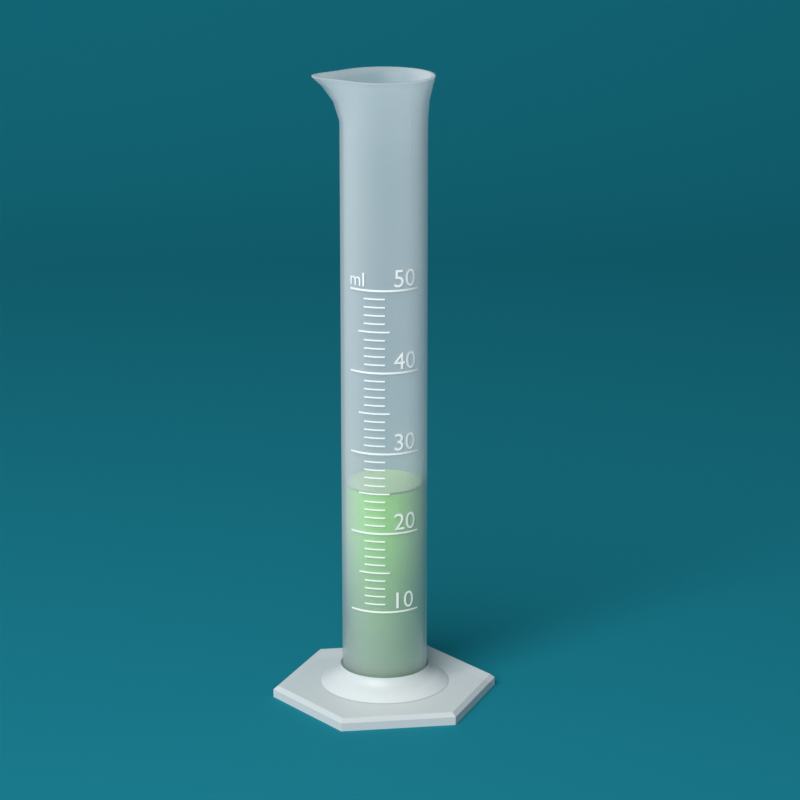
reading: 25 ml
